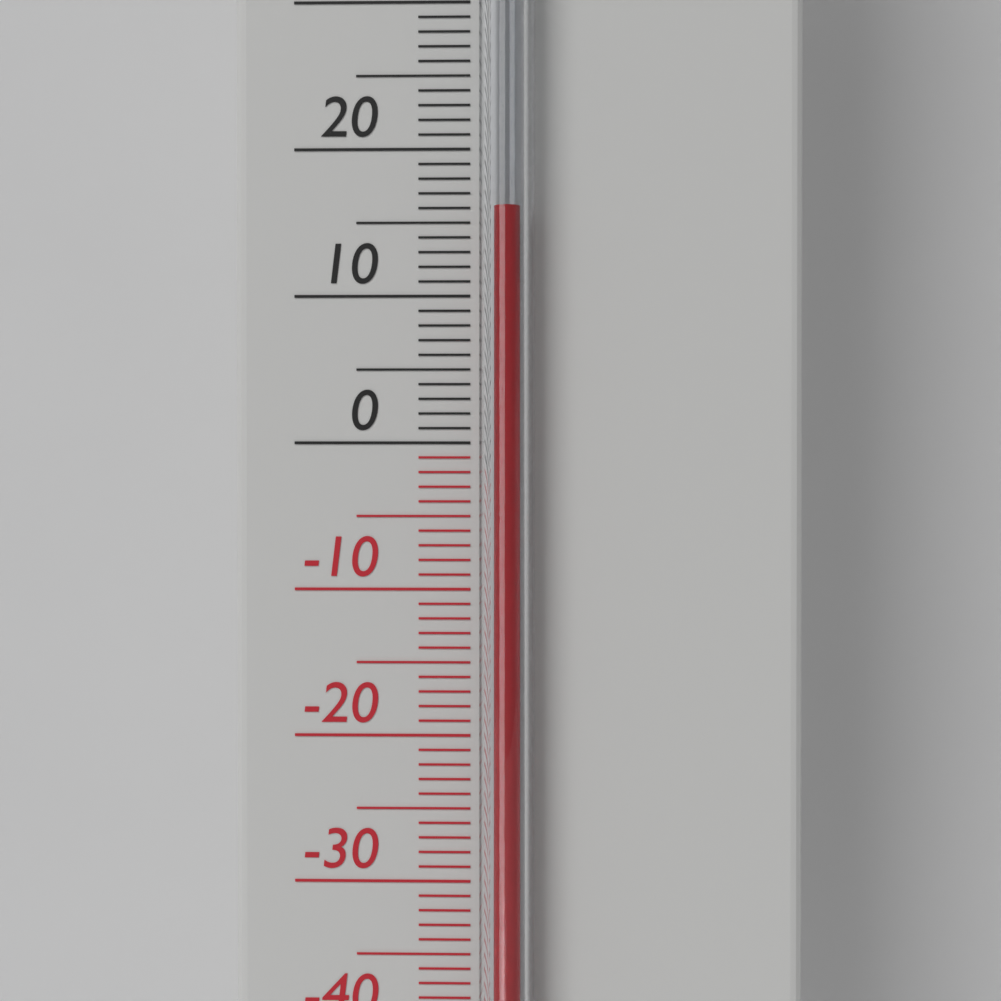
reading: 16 °C
